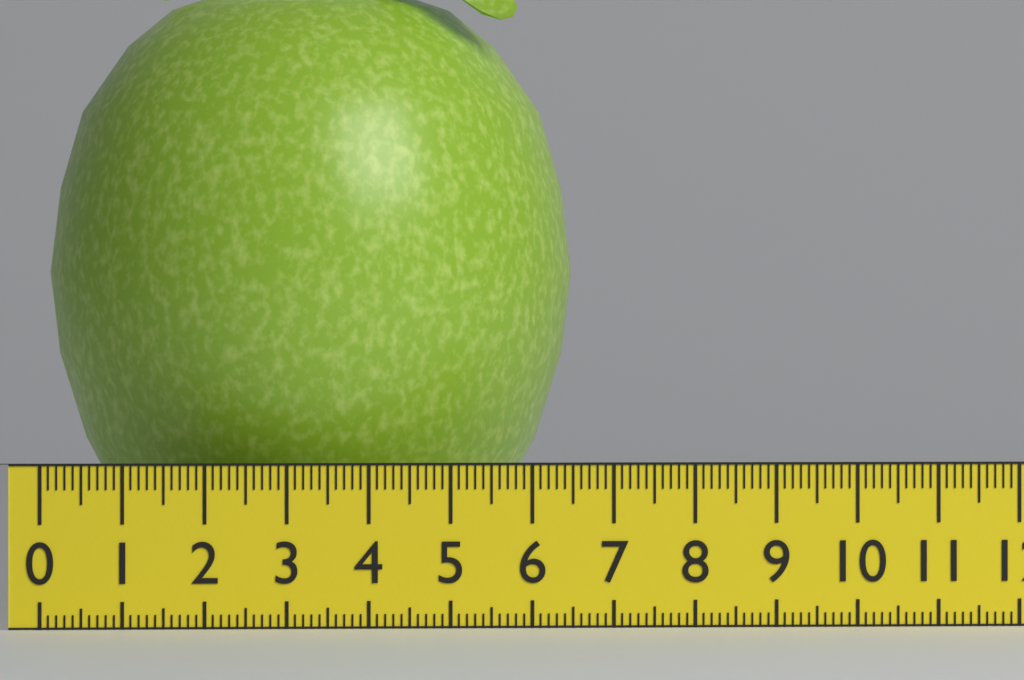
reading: 6.7 (no unit)
